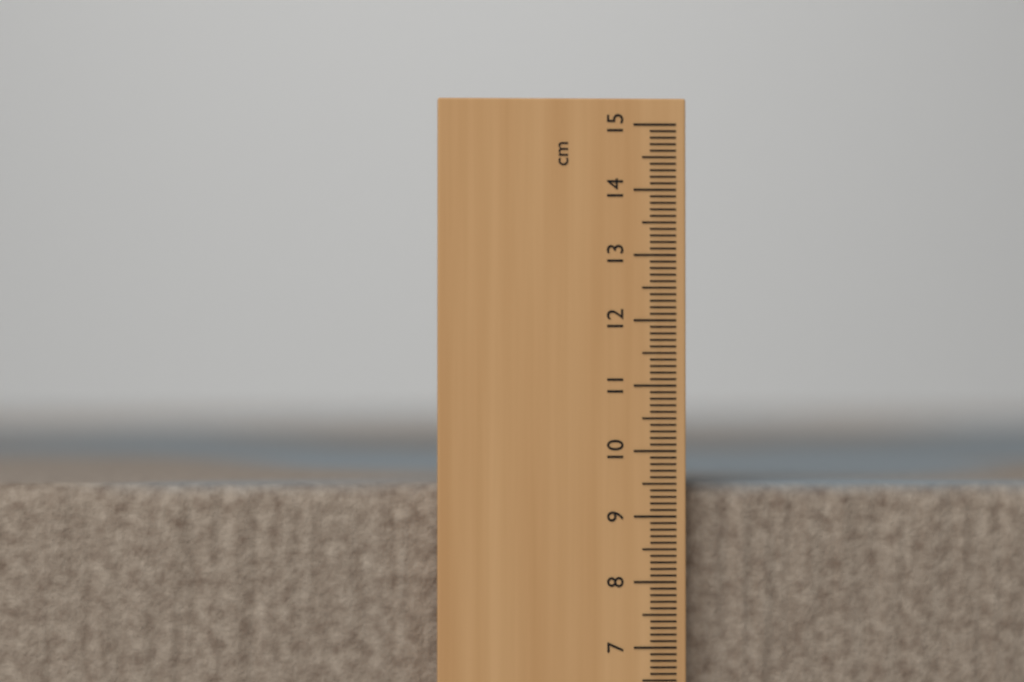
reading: 9.5 cm
